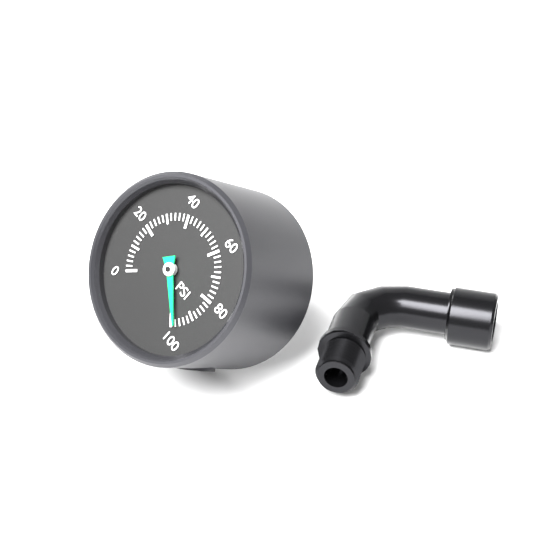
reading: 98 psi
